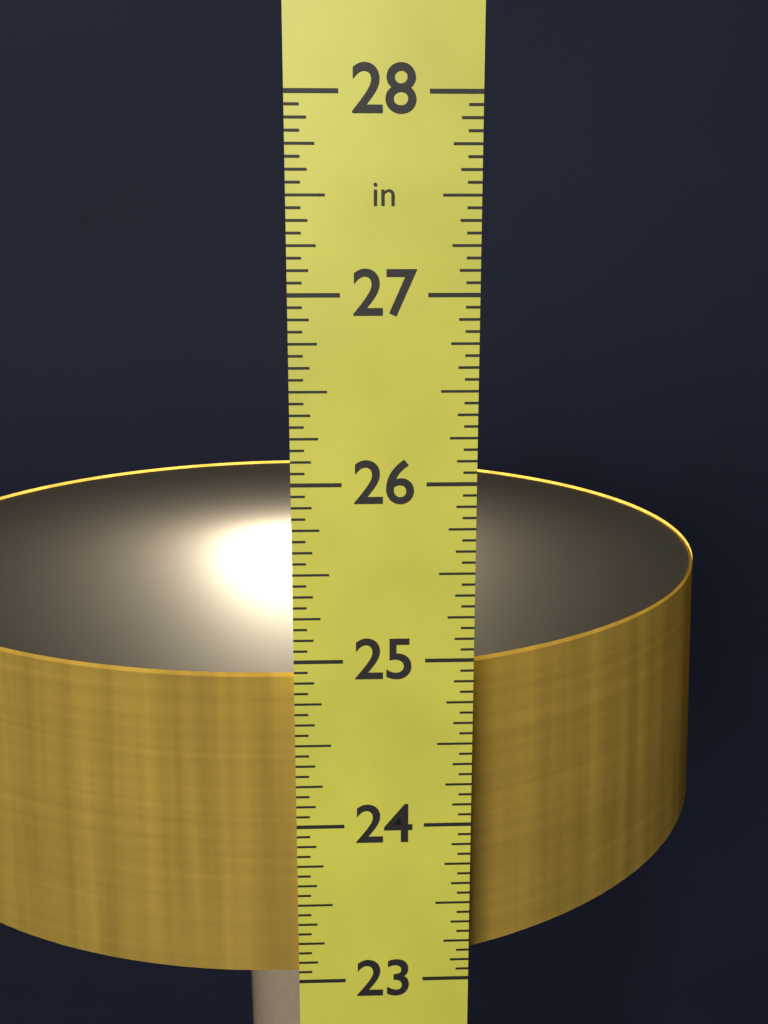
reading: 24.8750 in
